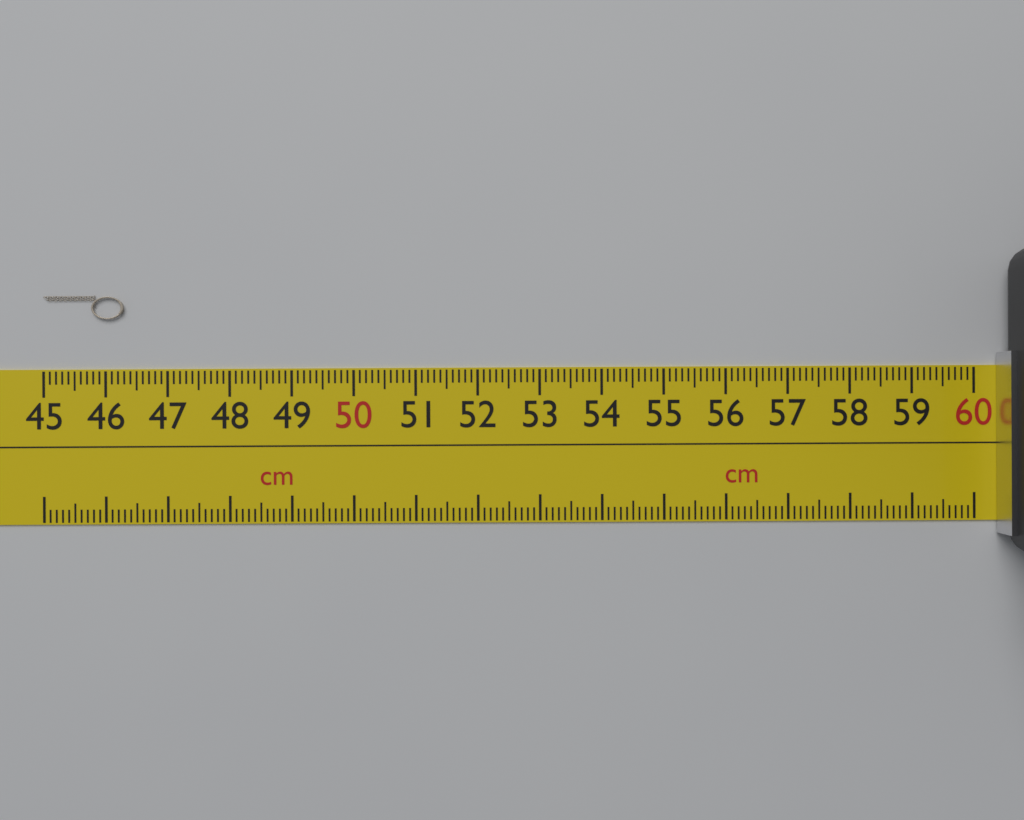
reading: 46.3 cm
